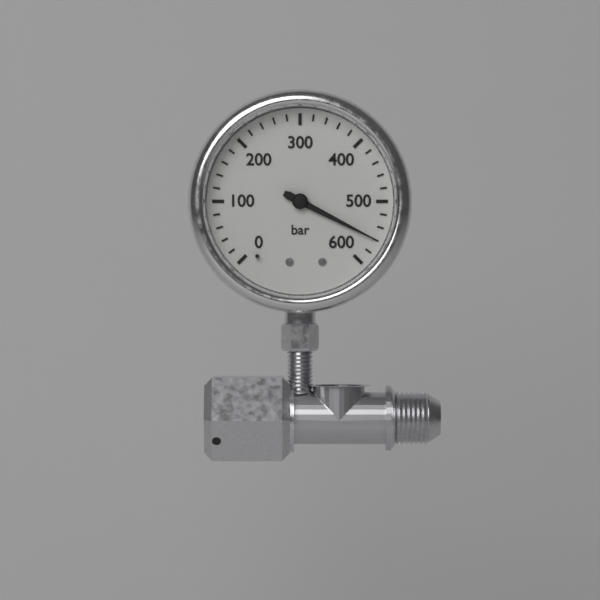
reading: 560 bar
